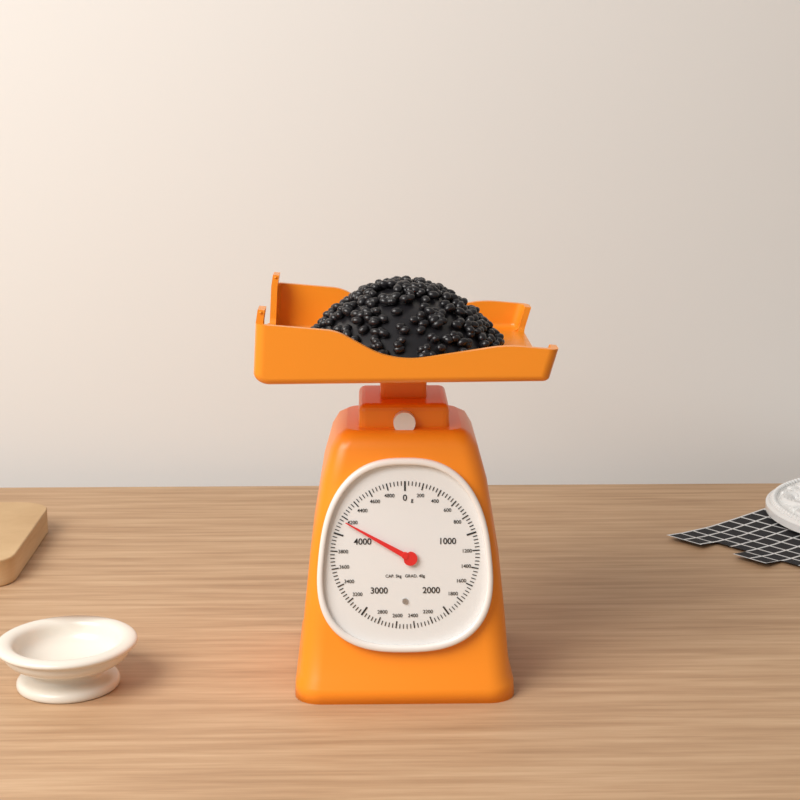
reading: 4160 g
